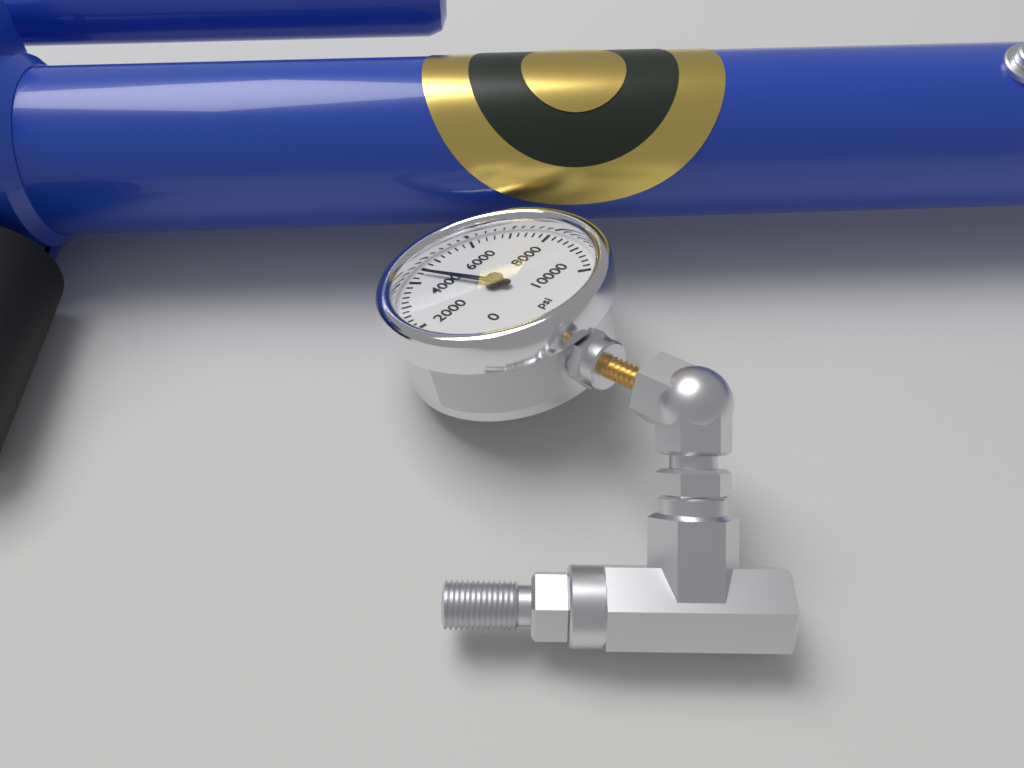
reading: 4400 psi
